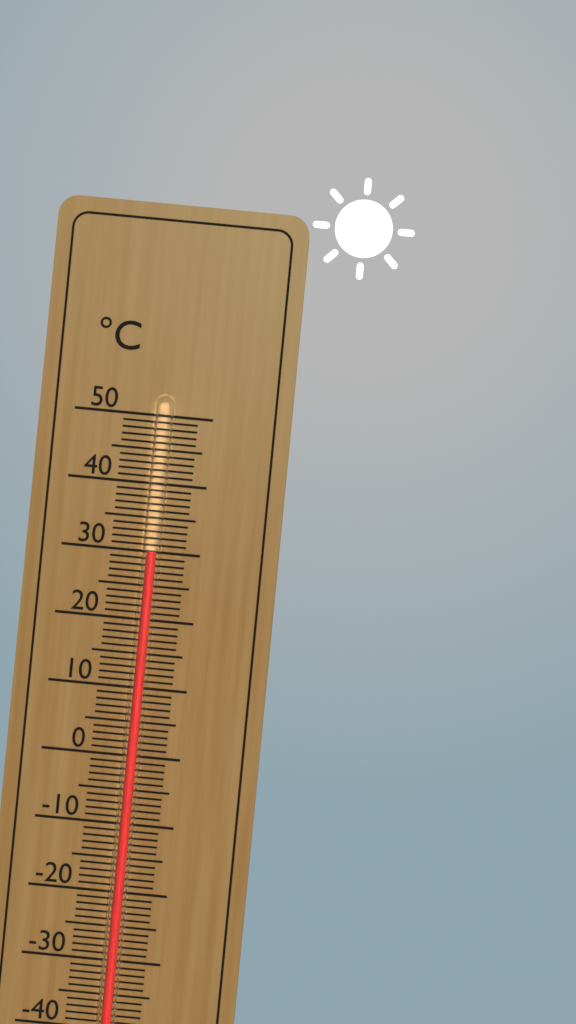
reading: 30 °C
